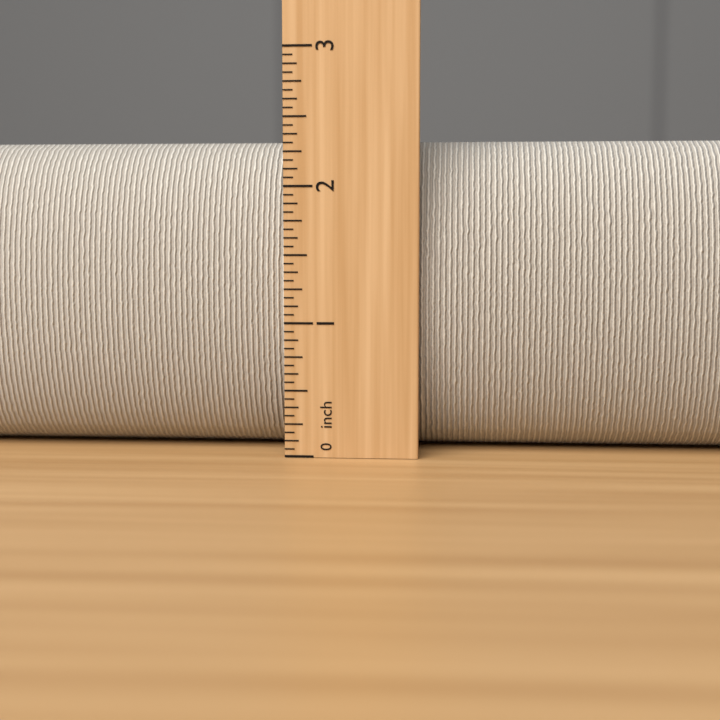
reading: 2.3750 inch
